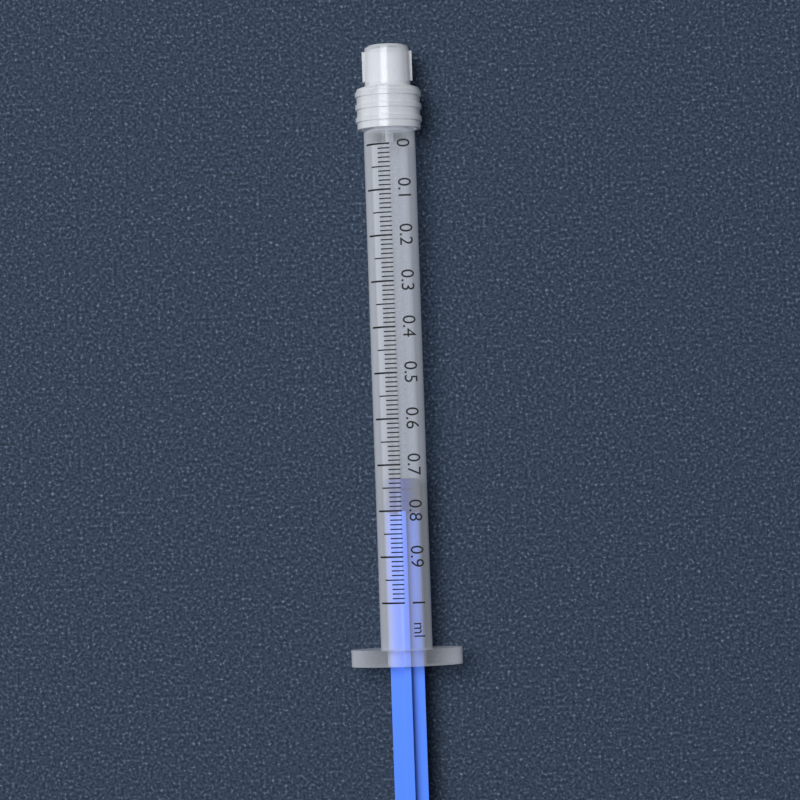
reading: 0.73 ml
